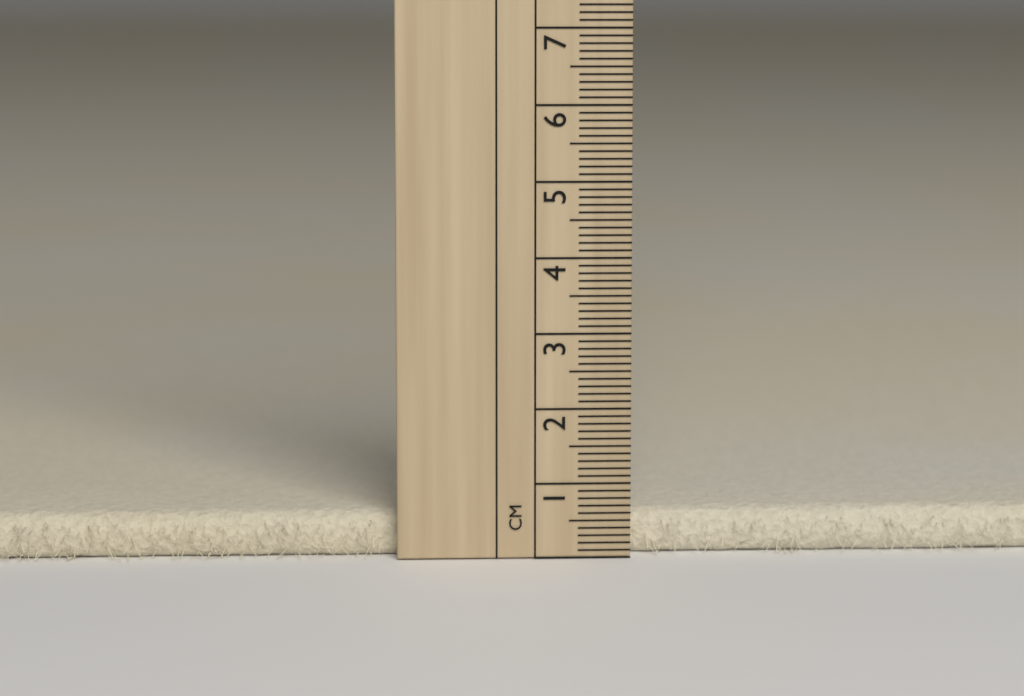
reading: 0.6 cm
